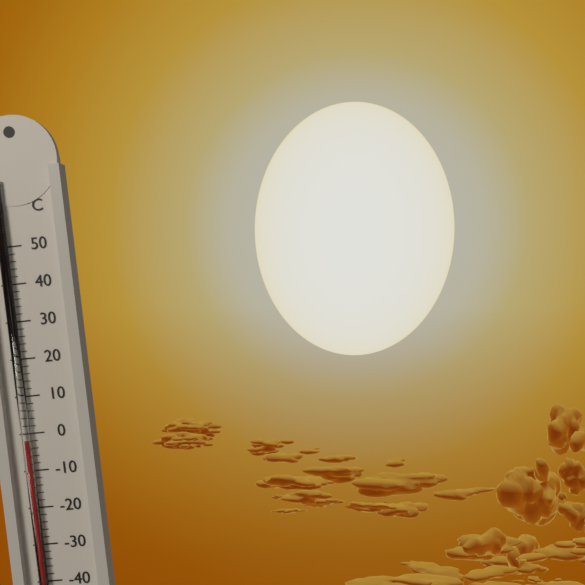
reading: -2 °C
